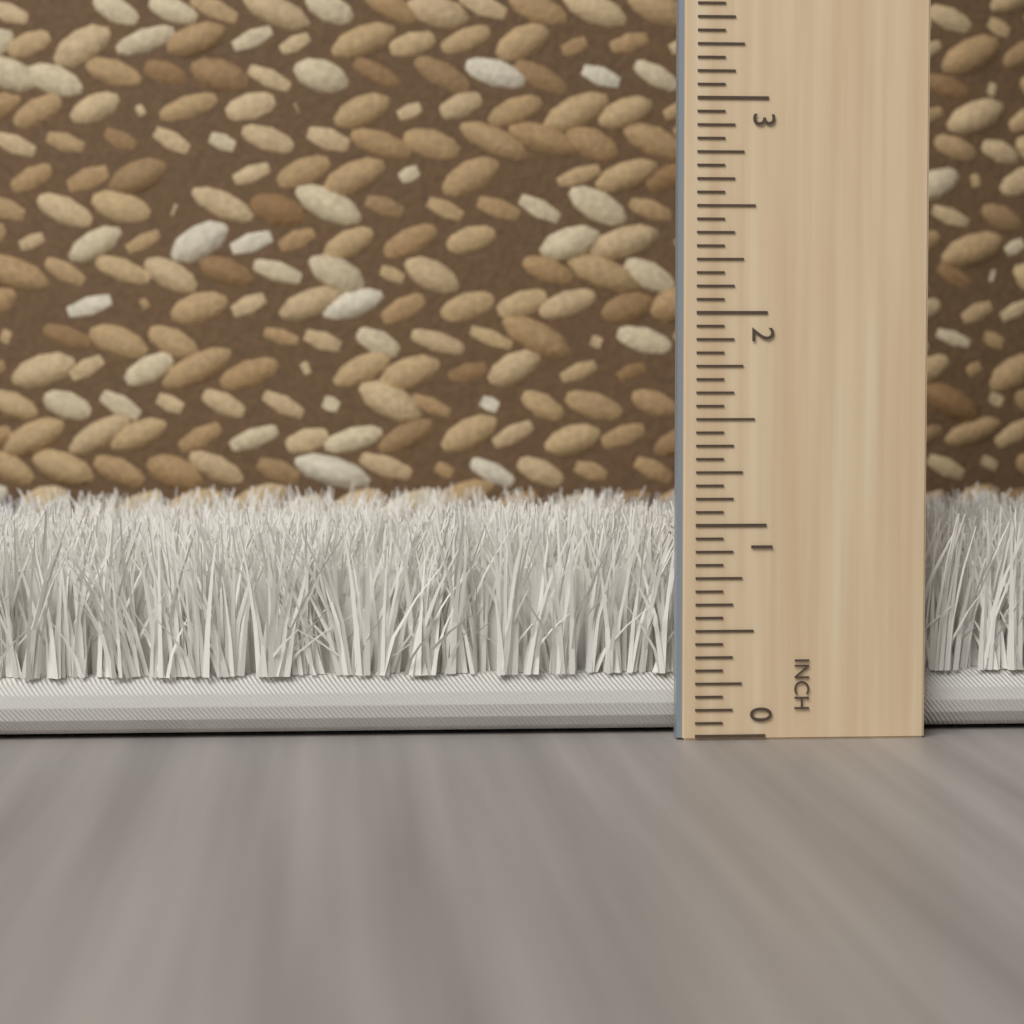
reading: 1.0625 inch
